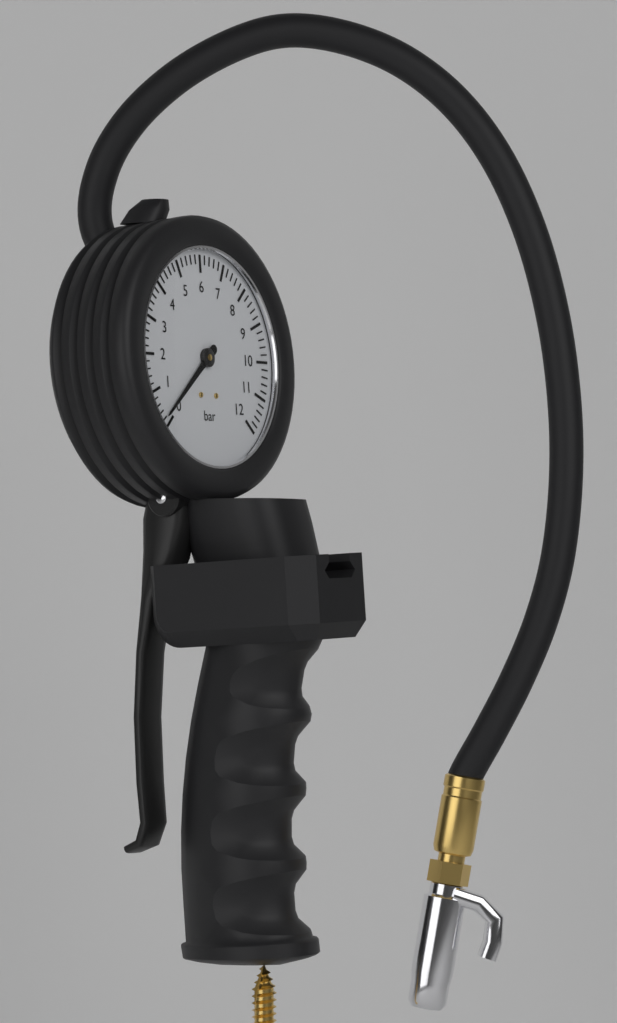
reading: 0.2 bar
